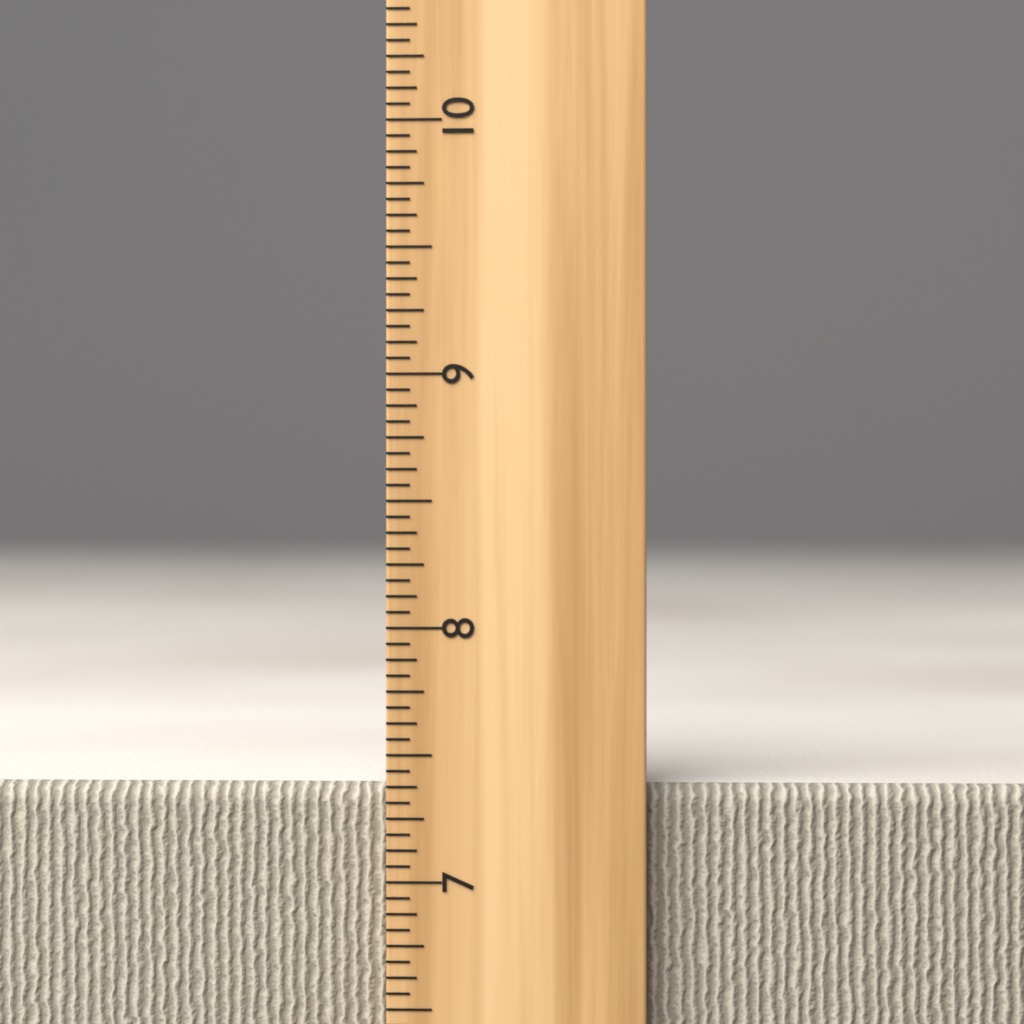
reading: 7.3750 inch
